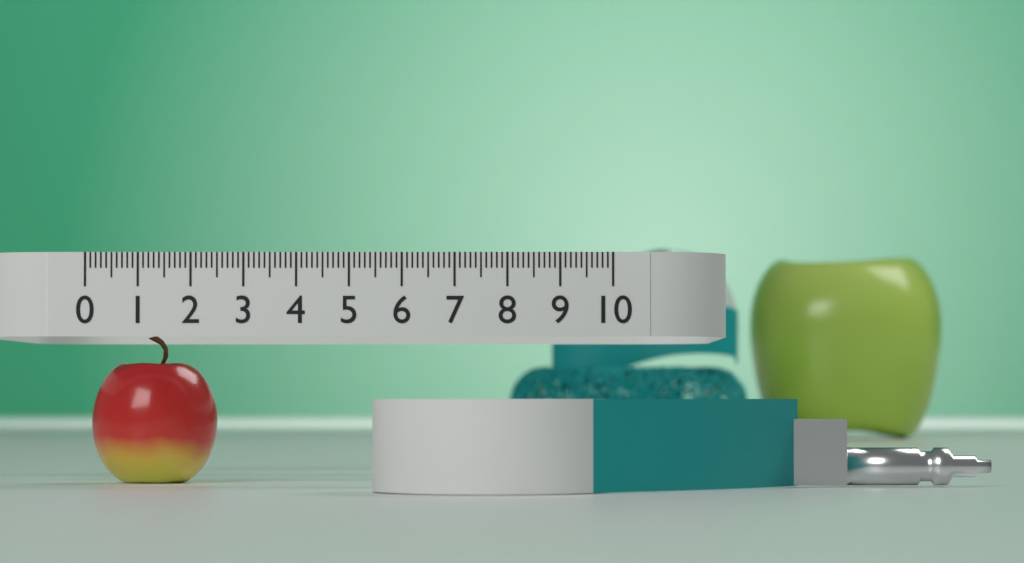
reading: 2.4 (no unit)
